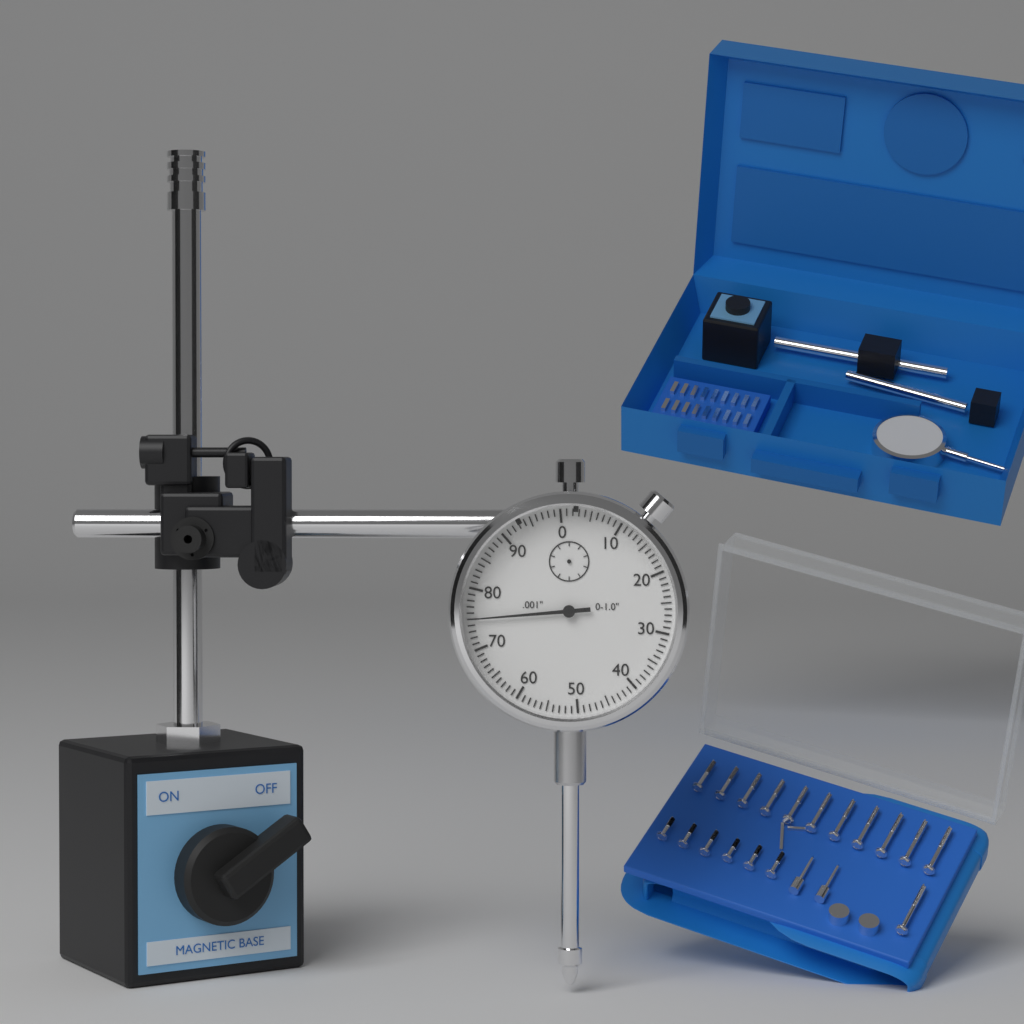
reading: 0.075 in
